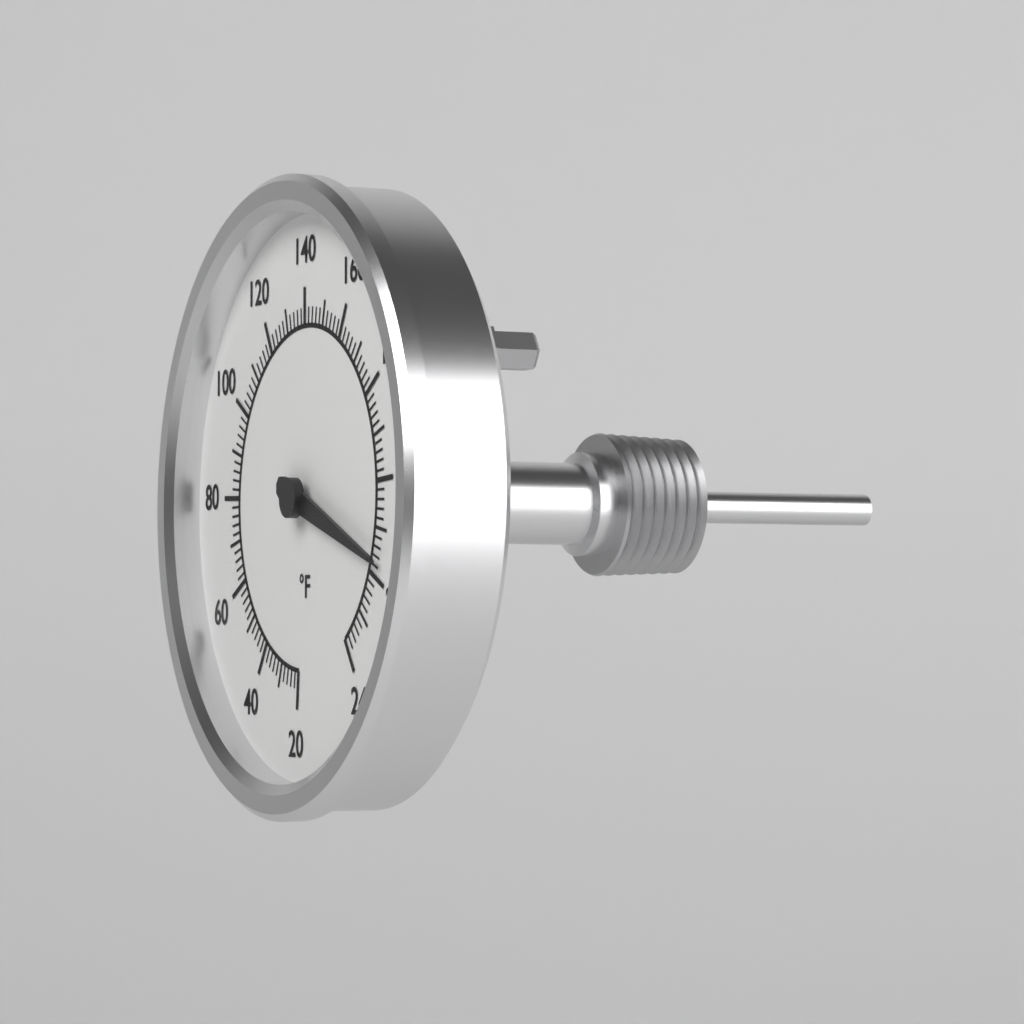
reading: 216 °F
